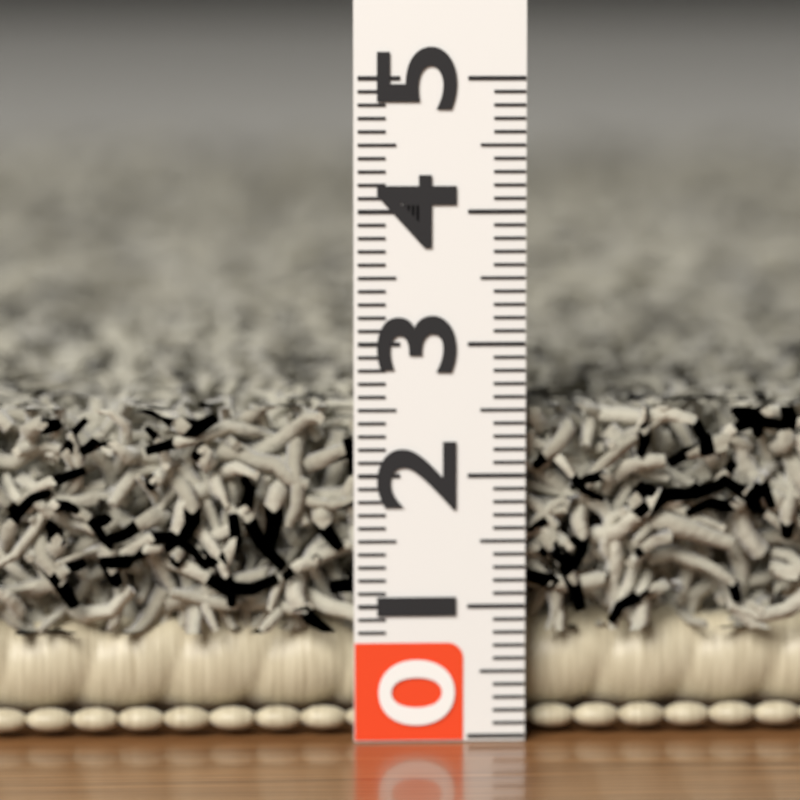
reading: 2.5 (no unit)
